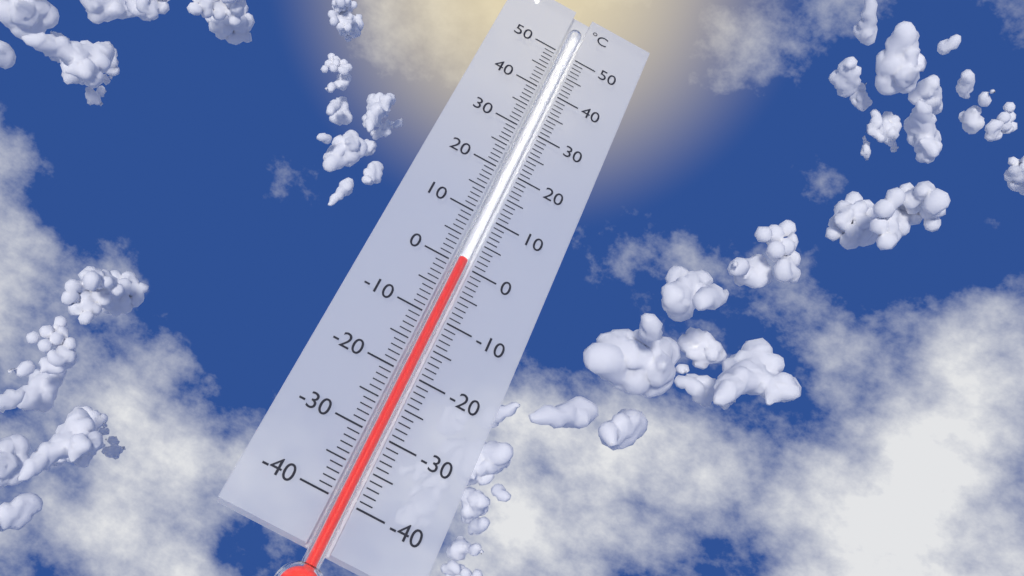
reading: 1 °C
